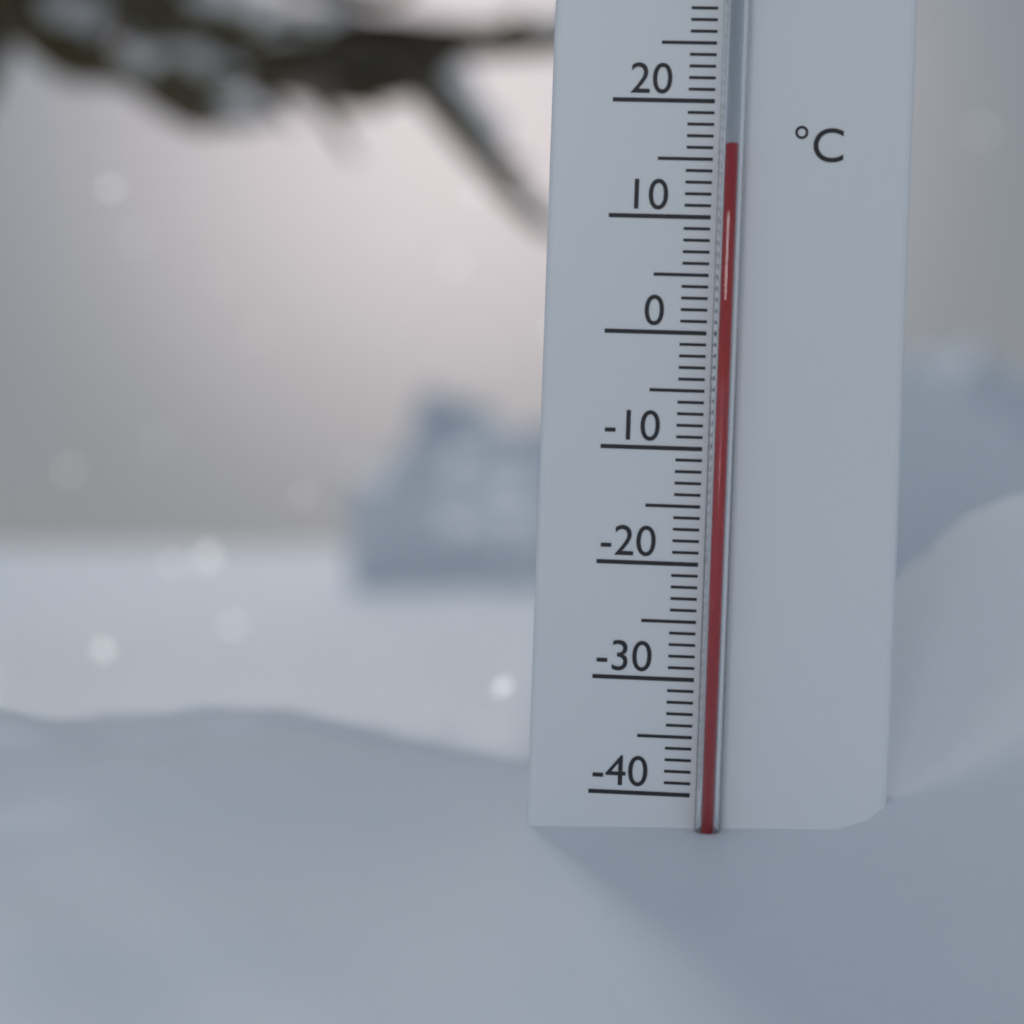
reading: 16 °C
